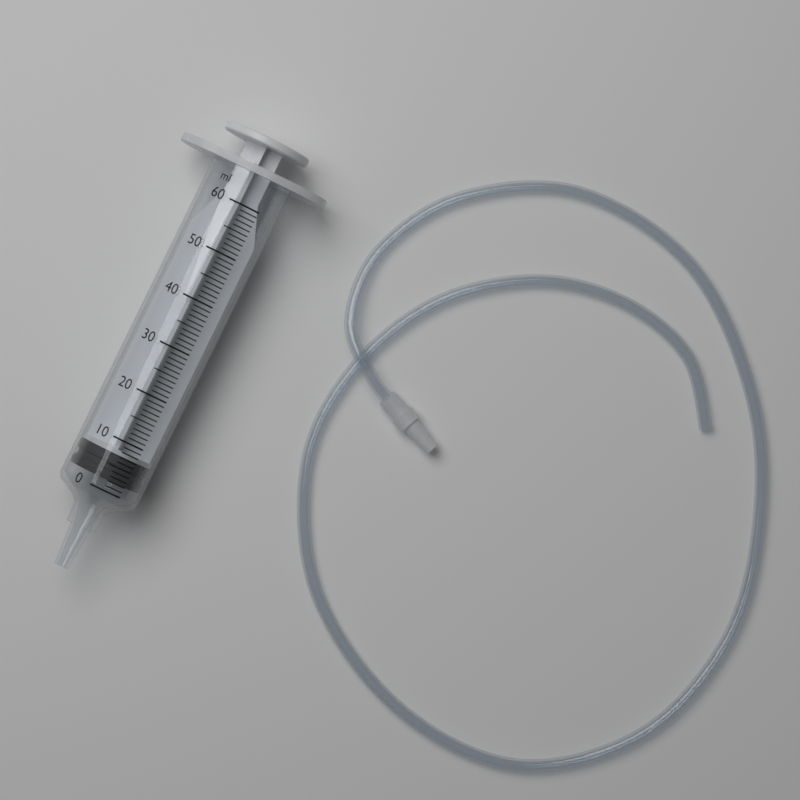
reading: 2 ml
